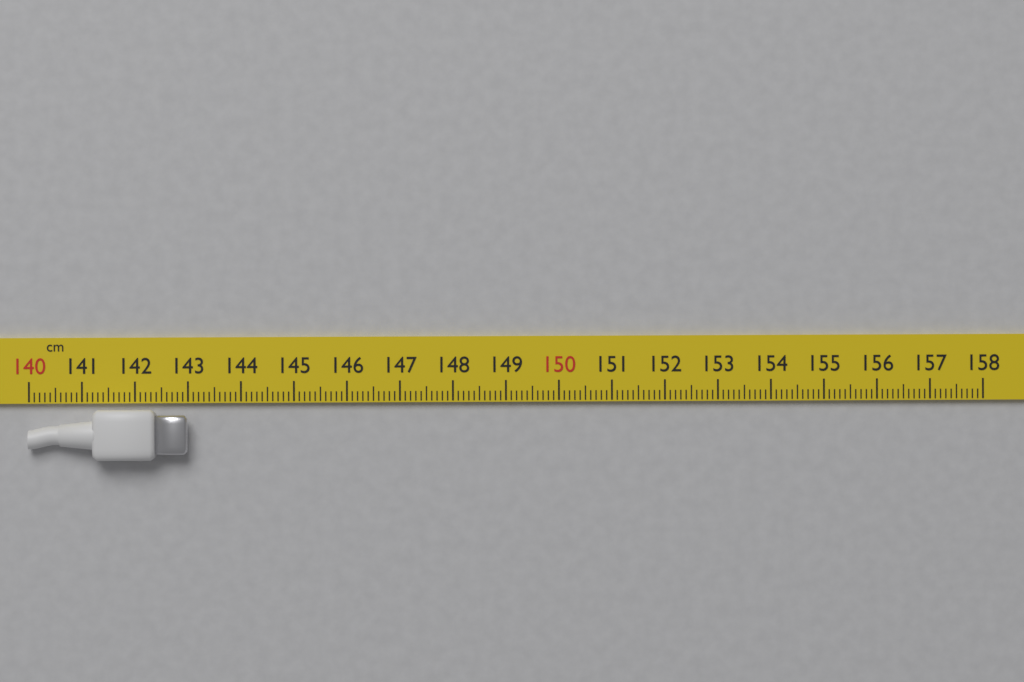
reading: 143.0 cm
